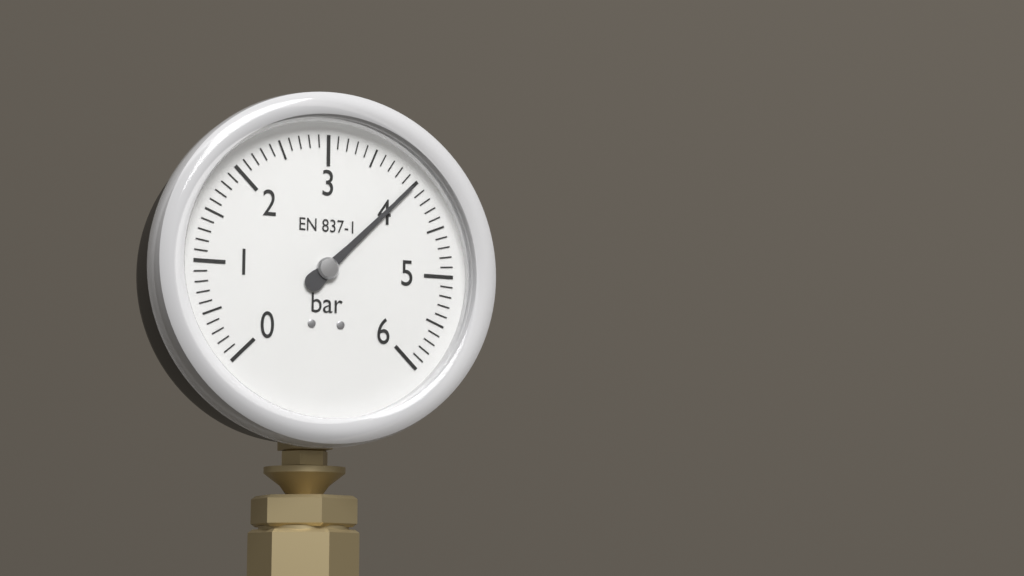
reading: 4.0 bar
